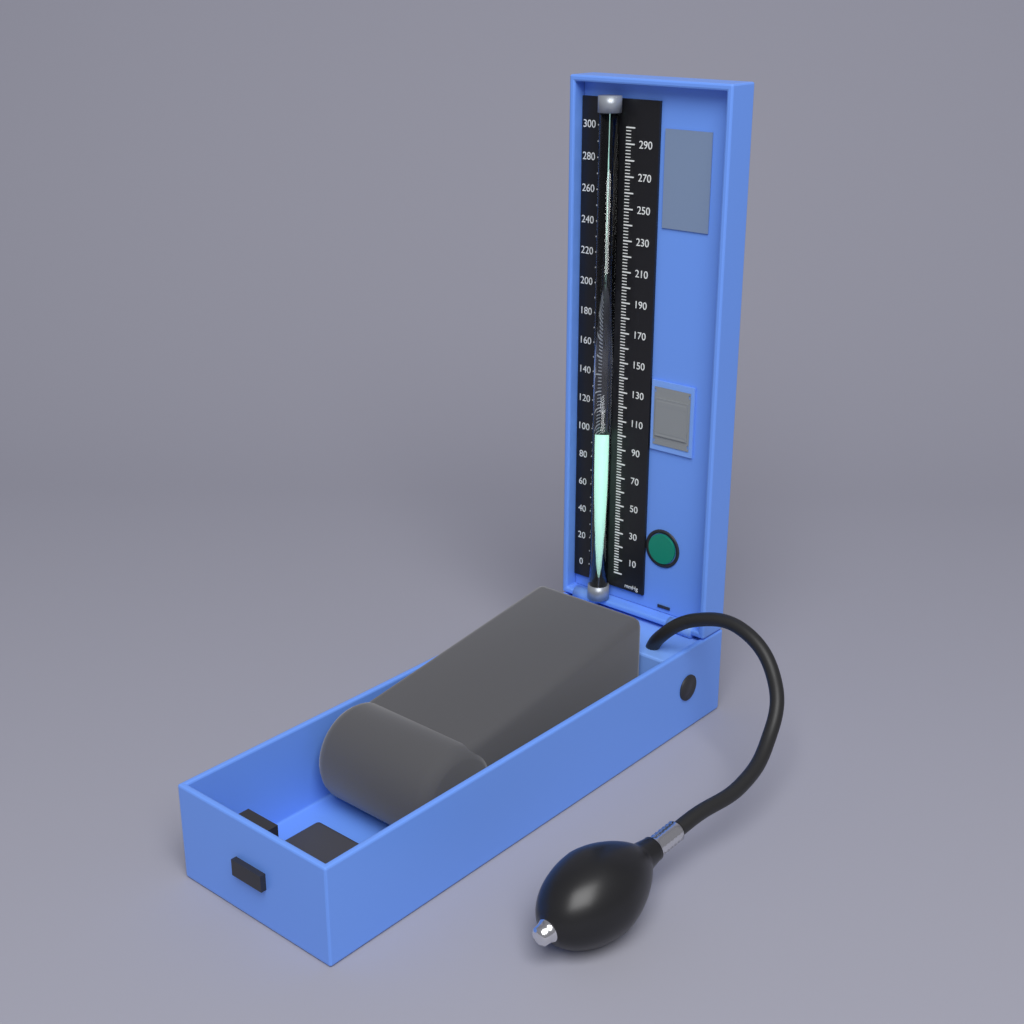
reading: 102 mmHg
